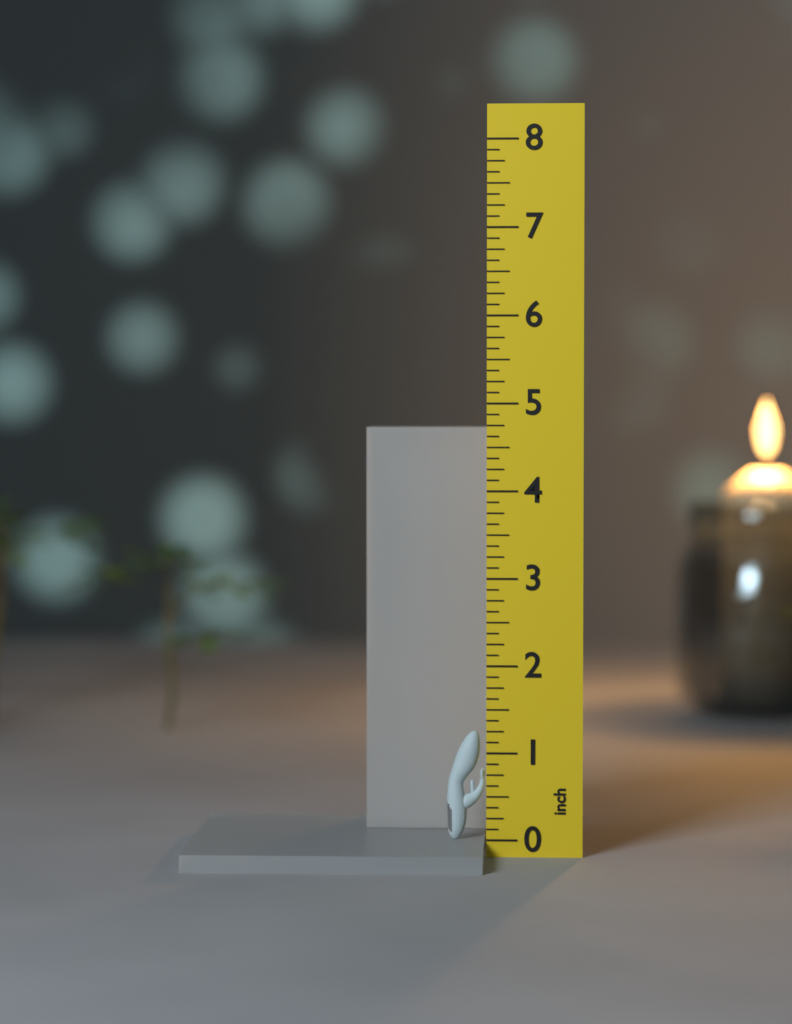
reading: 1.250 inch
